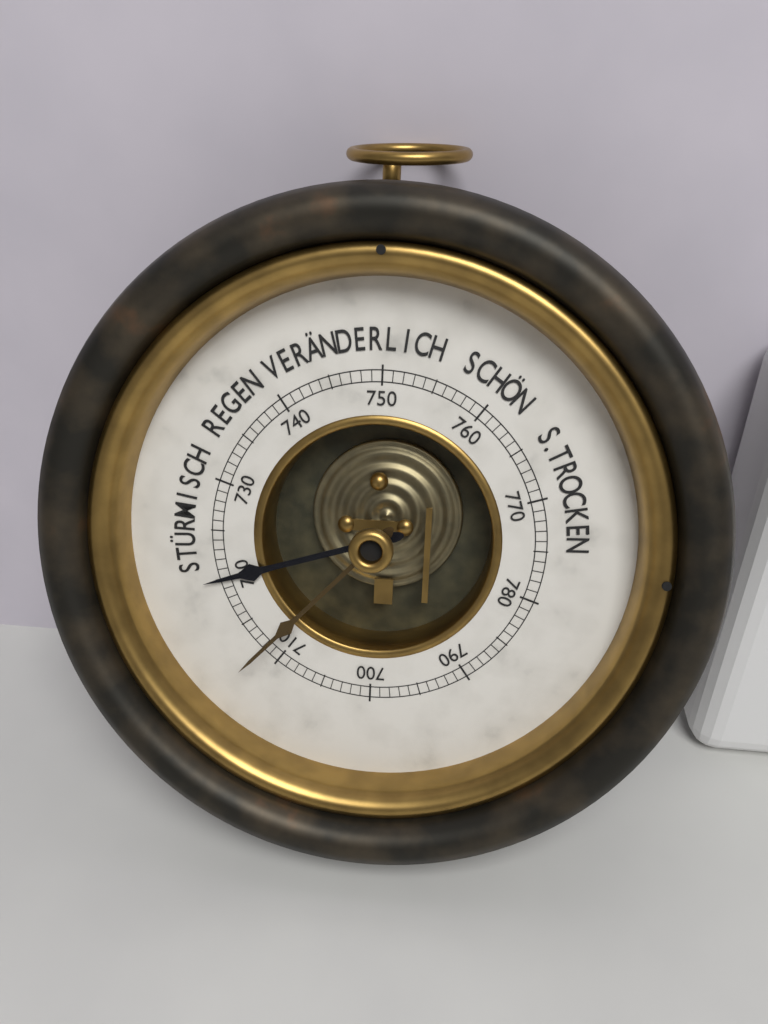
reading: 720 mmHg
